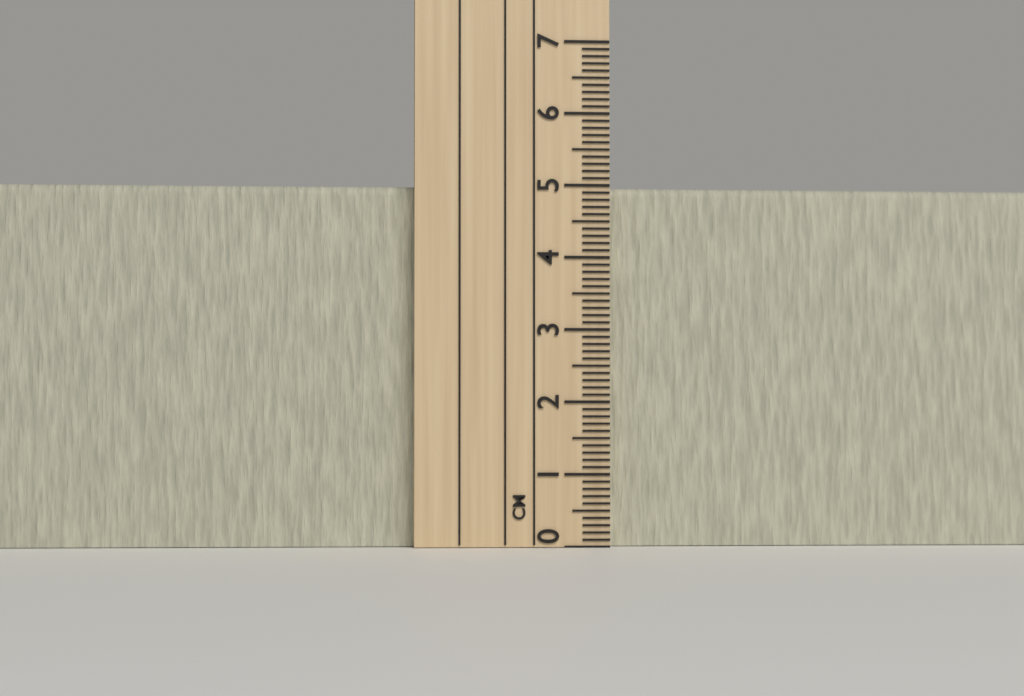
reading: 5.0 cm
